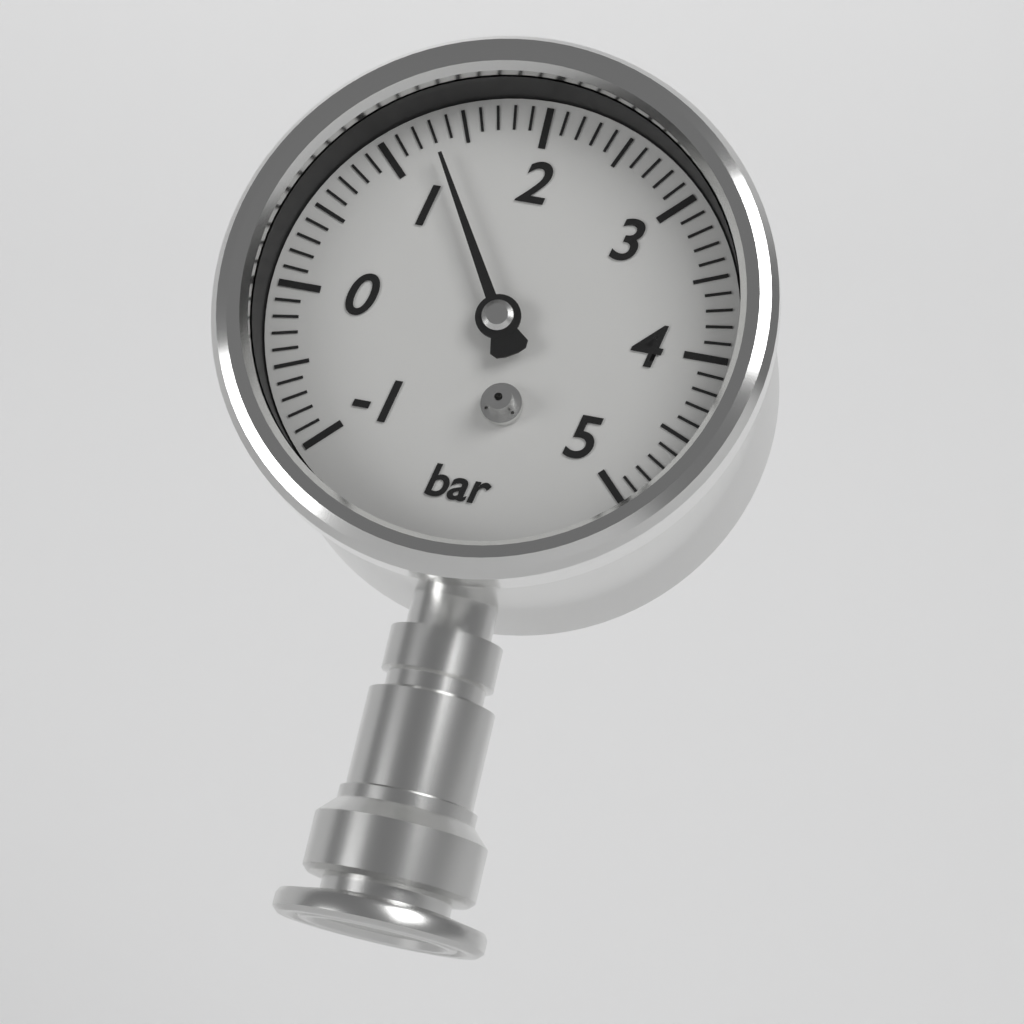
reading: 1.3 bar
